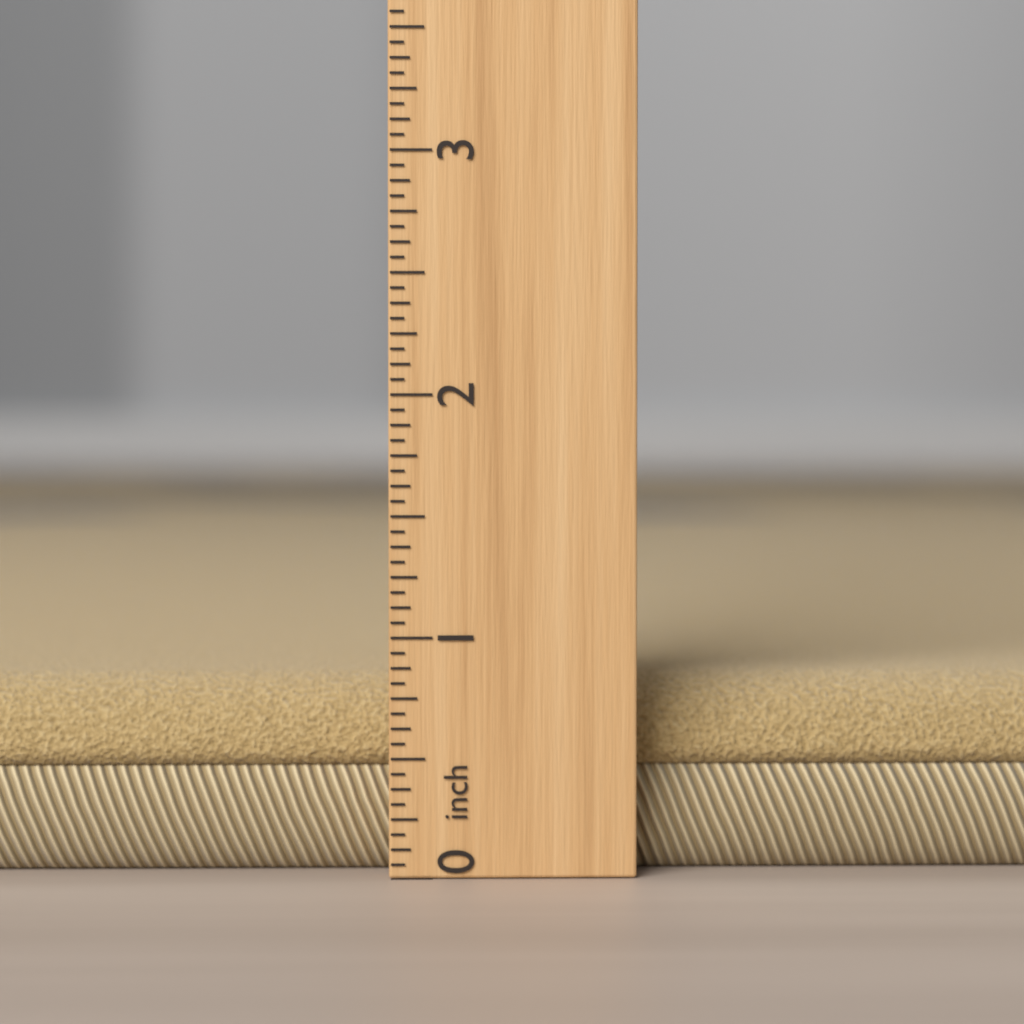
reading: 0.8125 inch
